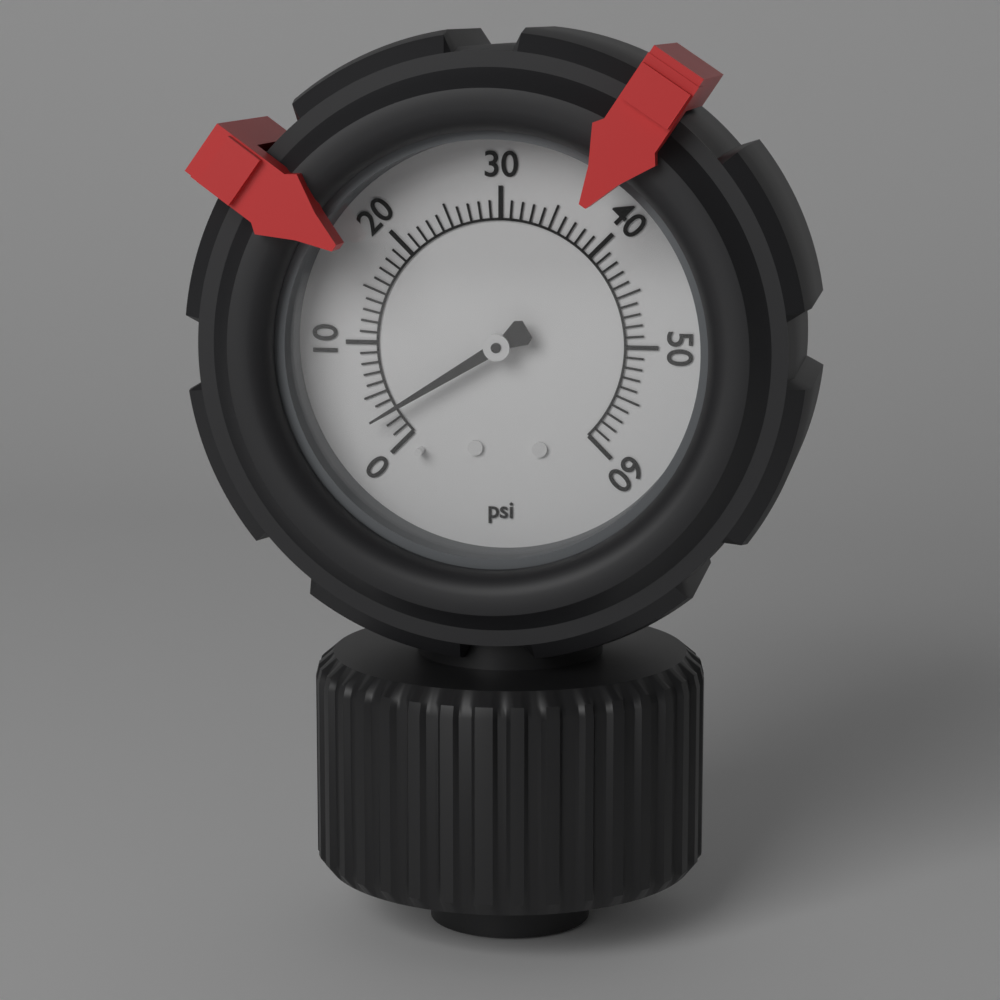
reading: 3 psi
